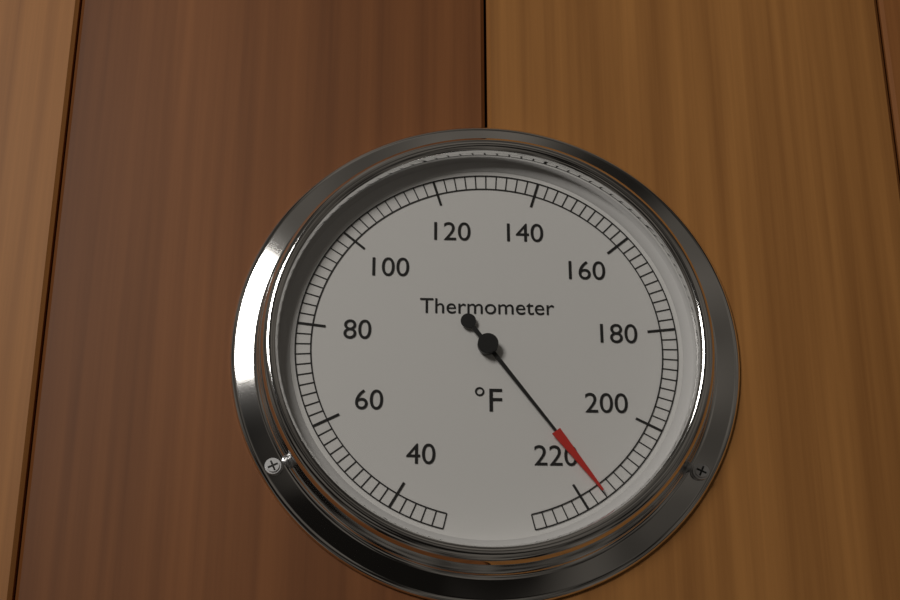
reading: 216 °F
